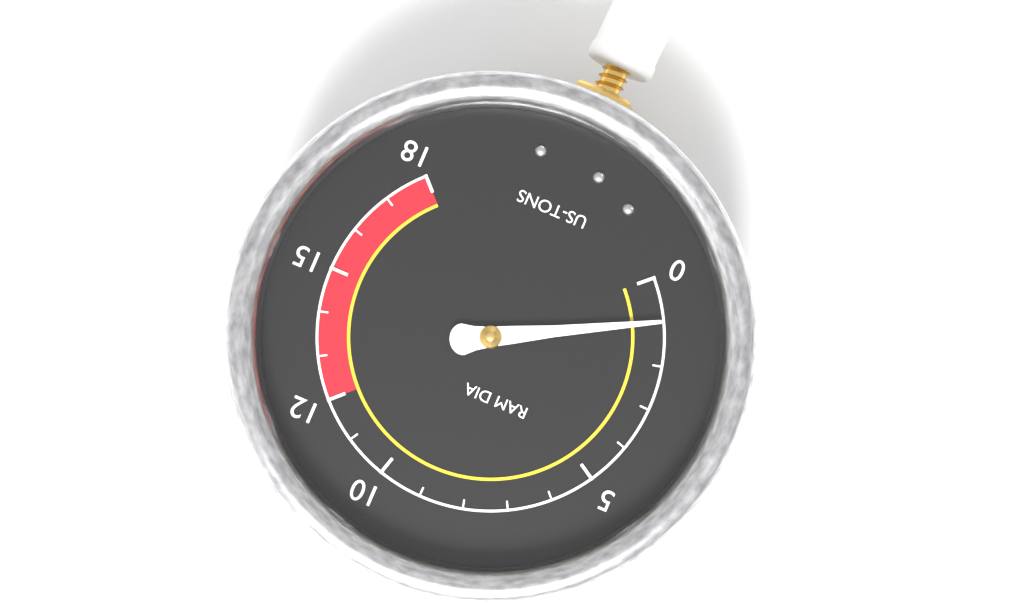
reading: 1 US-TONS
